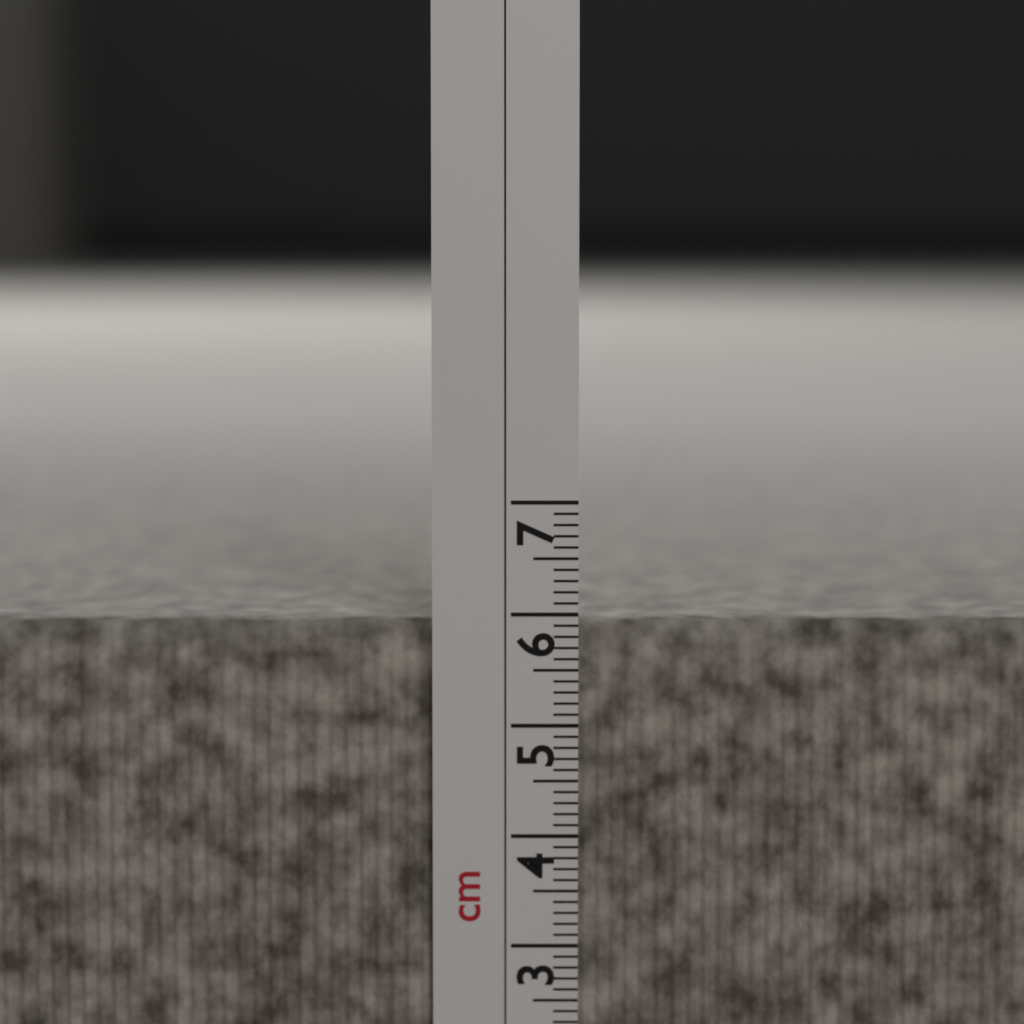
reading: 5.9 cm
